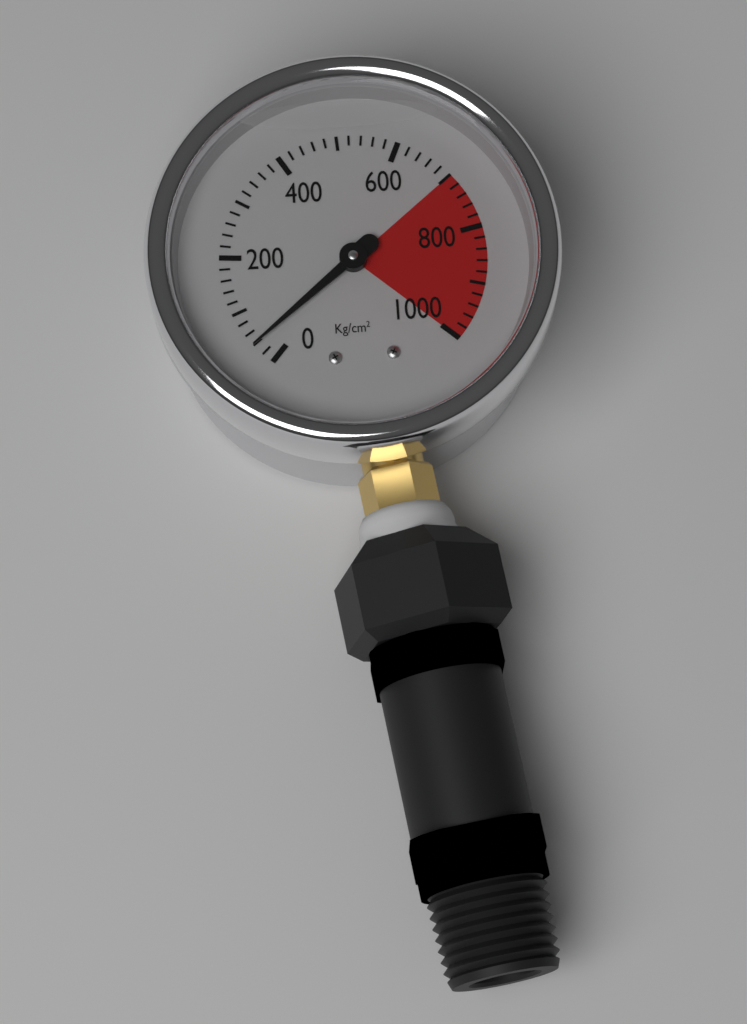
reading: 40 kg/cm²
